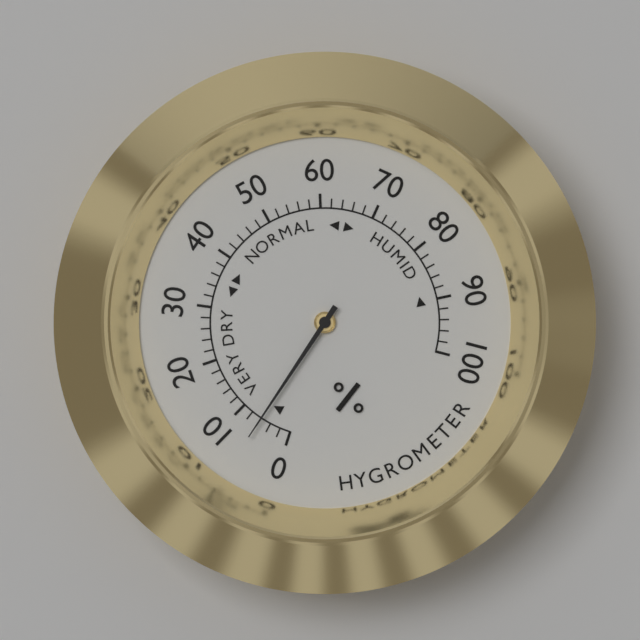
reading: 6 %
